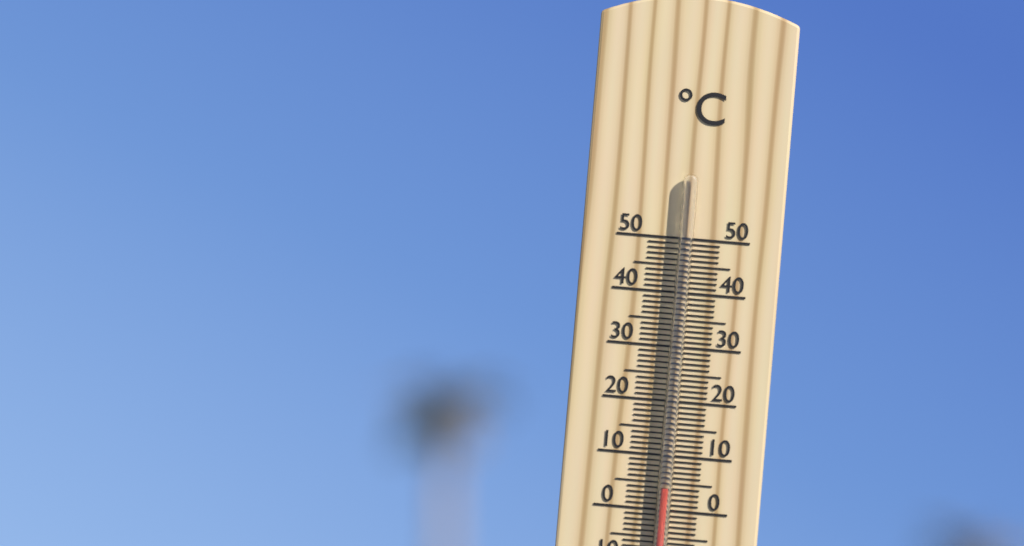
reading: 4 °C
